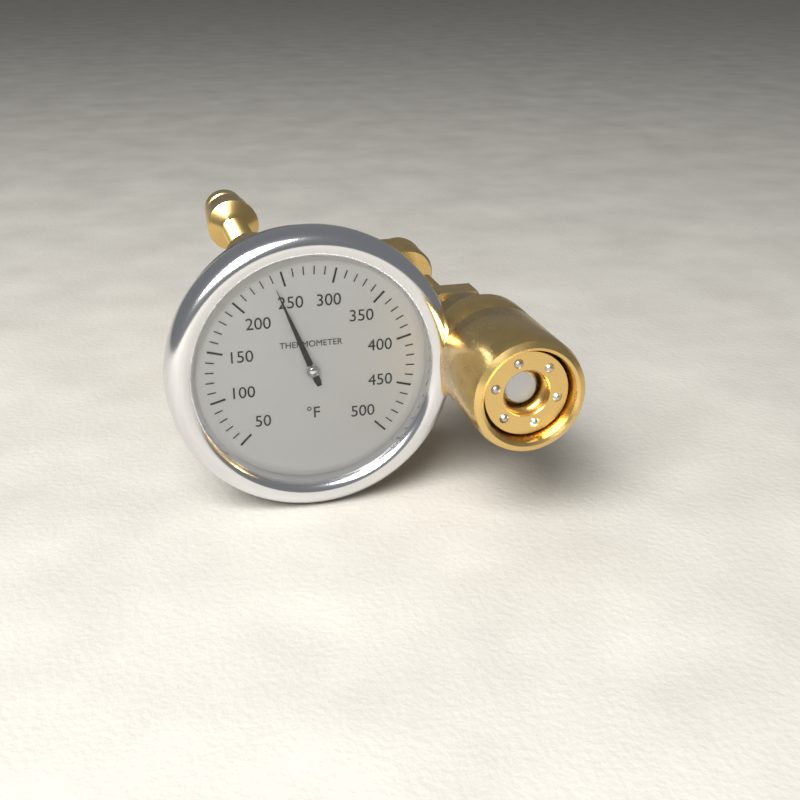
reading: 240 °F
